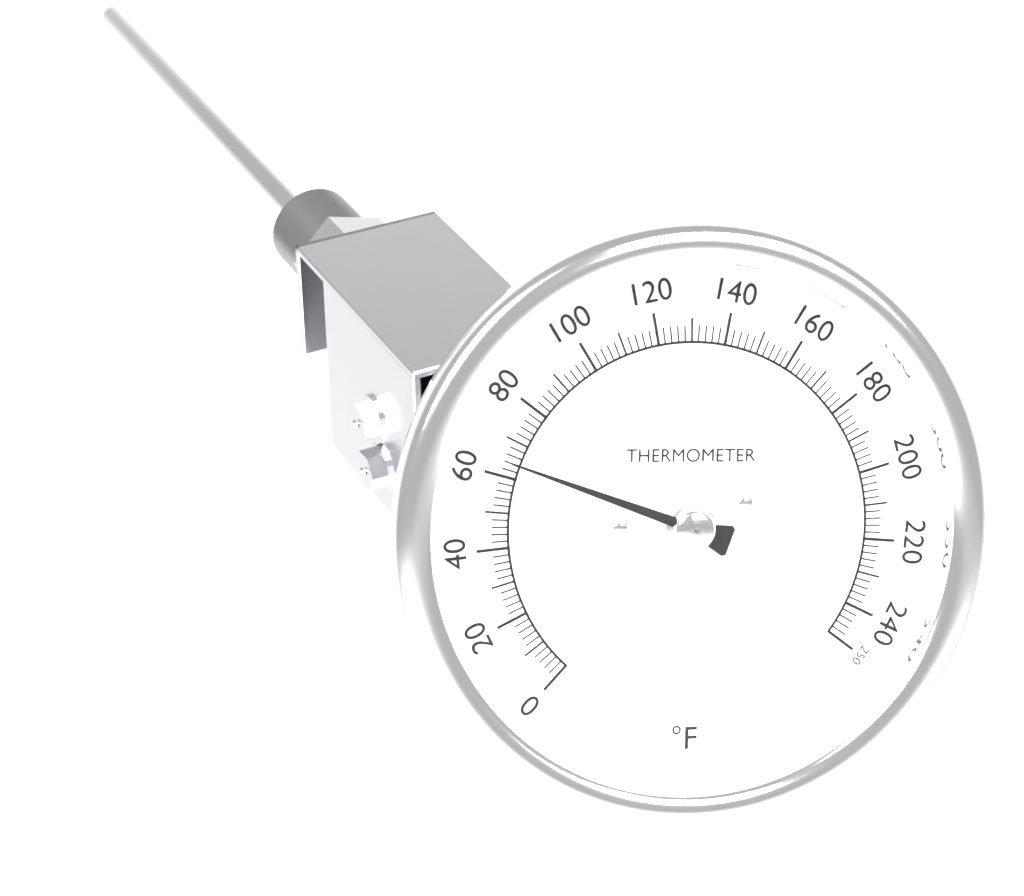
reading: 64 °F
